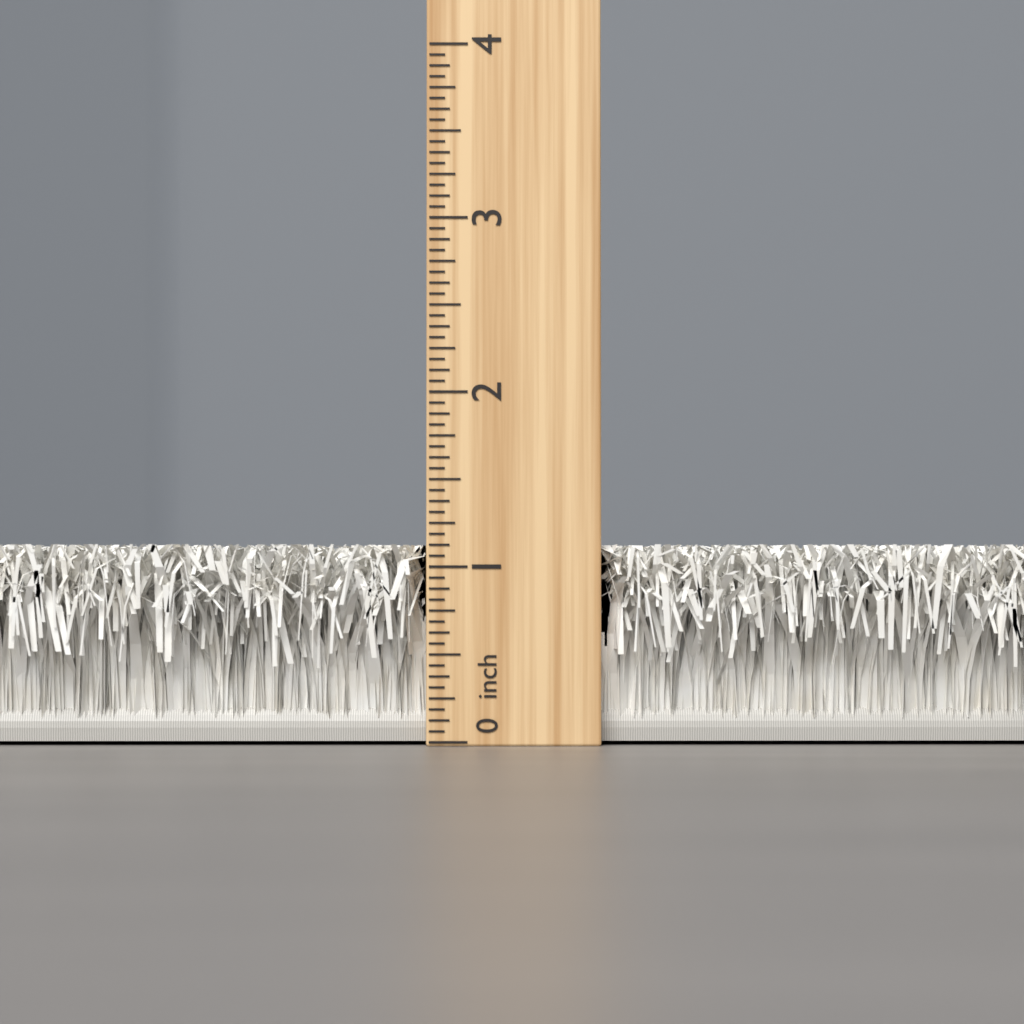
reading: 1.1250 inch
